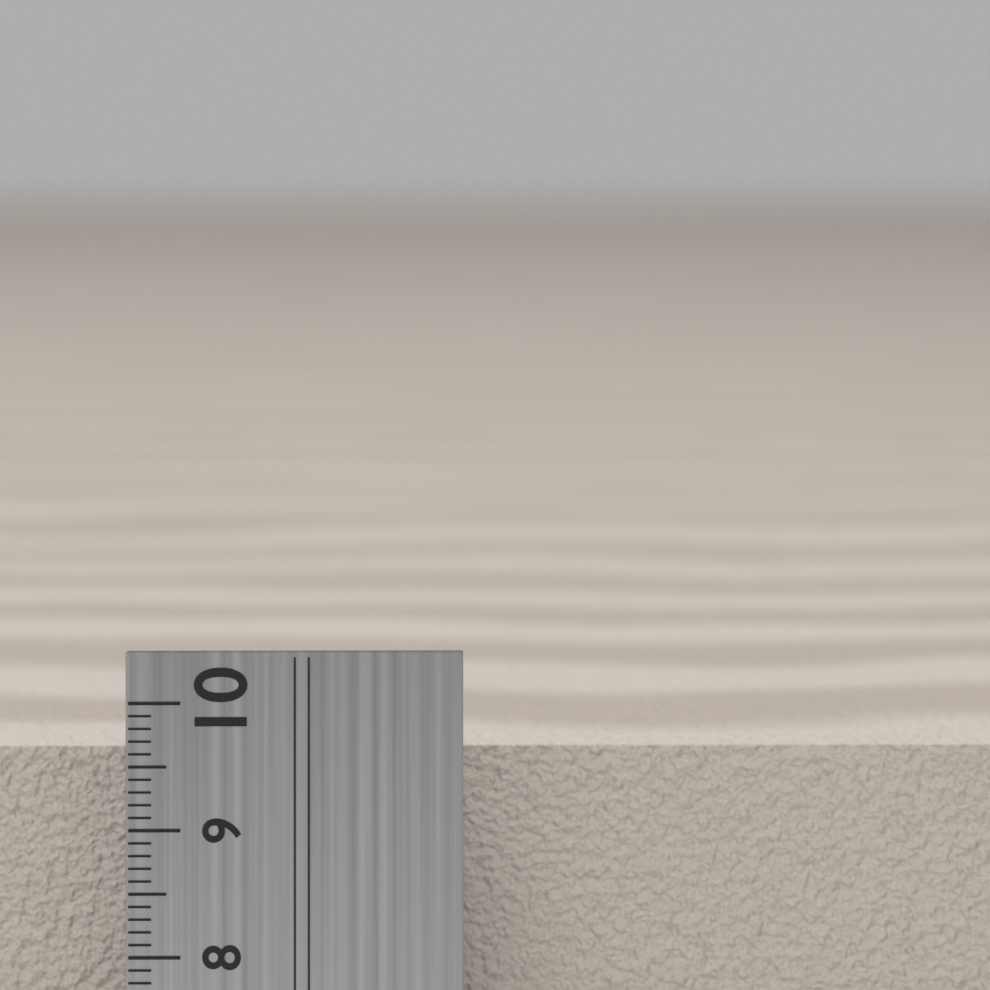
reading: 9.5 cm
